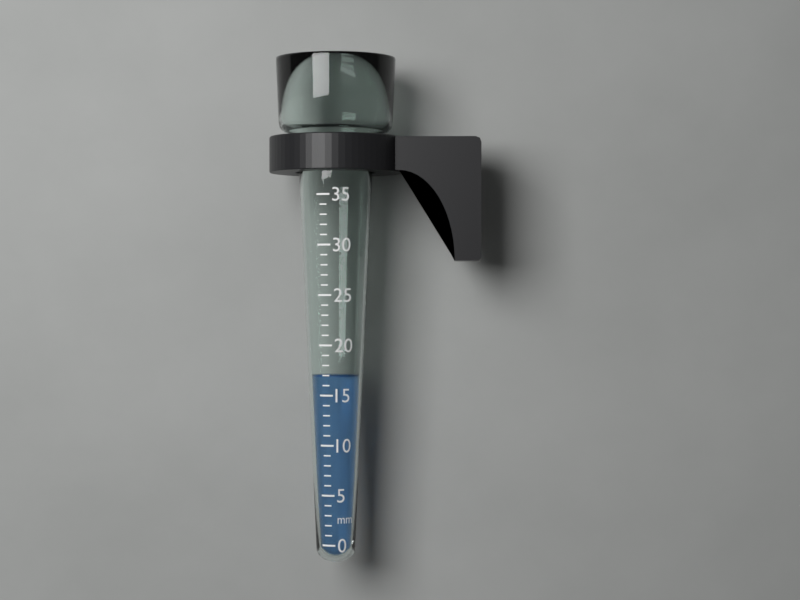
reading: 17 mm
